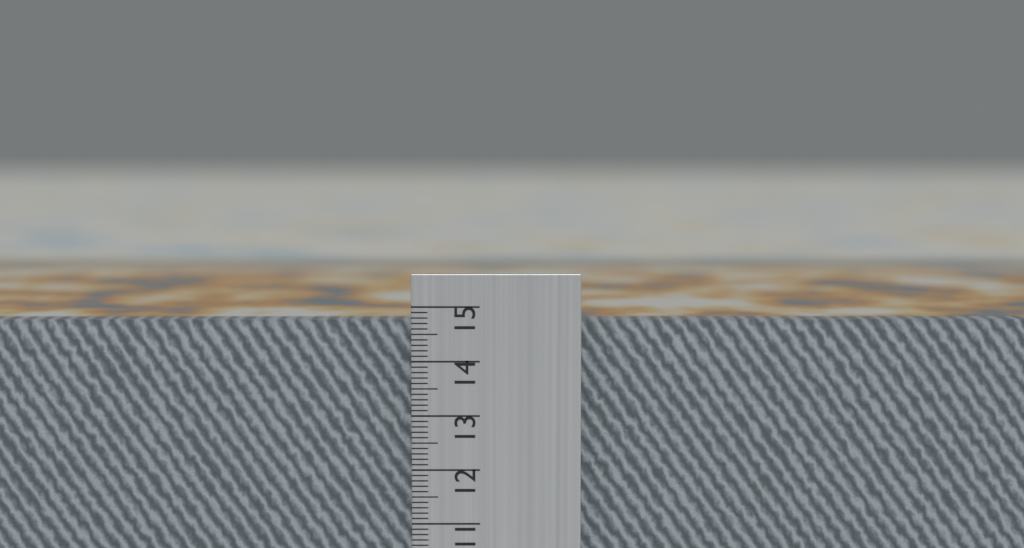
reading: 14.7 cm
